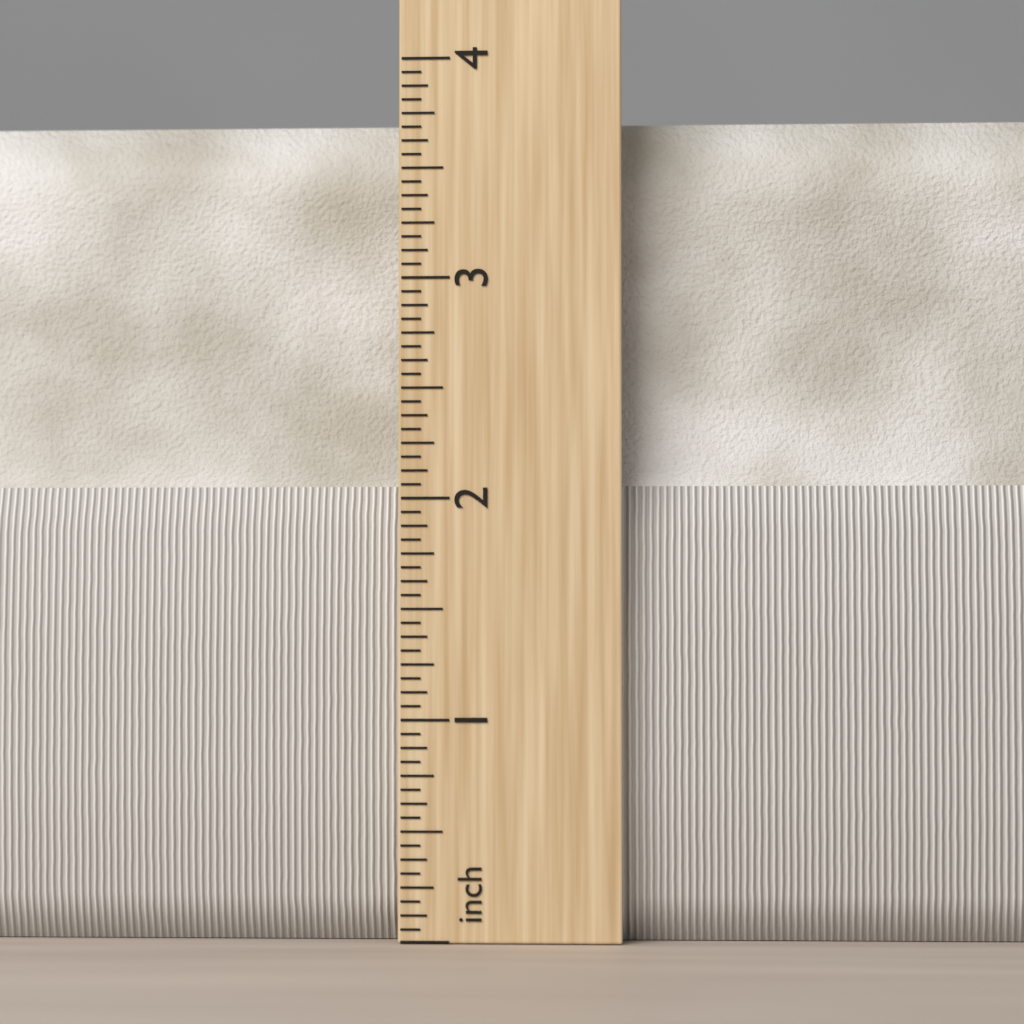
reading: 3.7500 in
